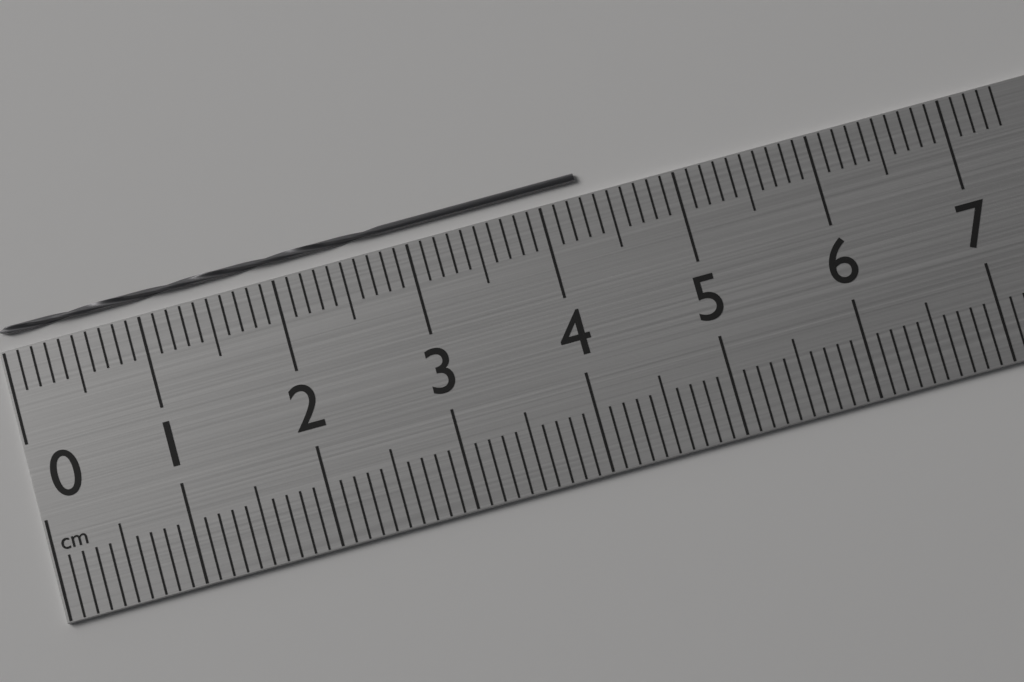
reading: 4.3 cm
